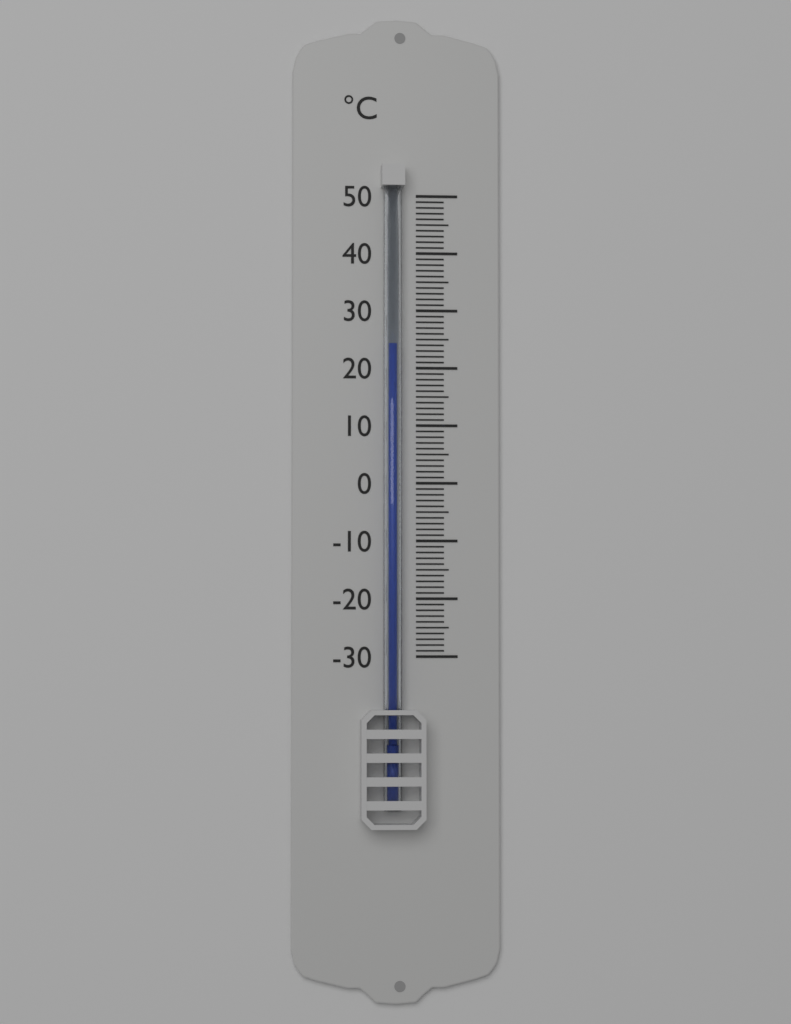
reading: 24 °C
